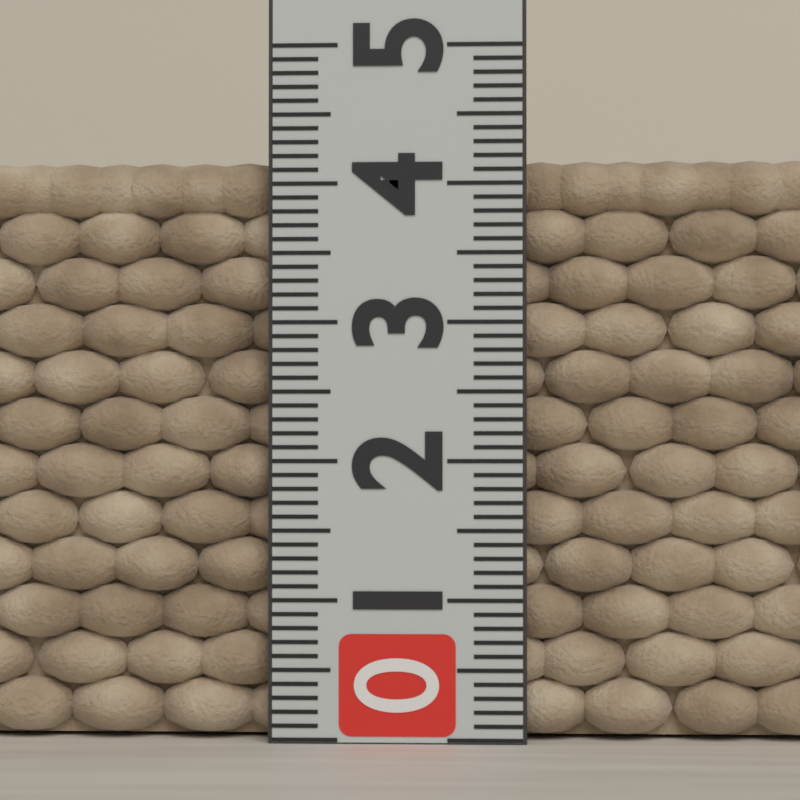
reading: 4.2 (no unit)
